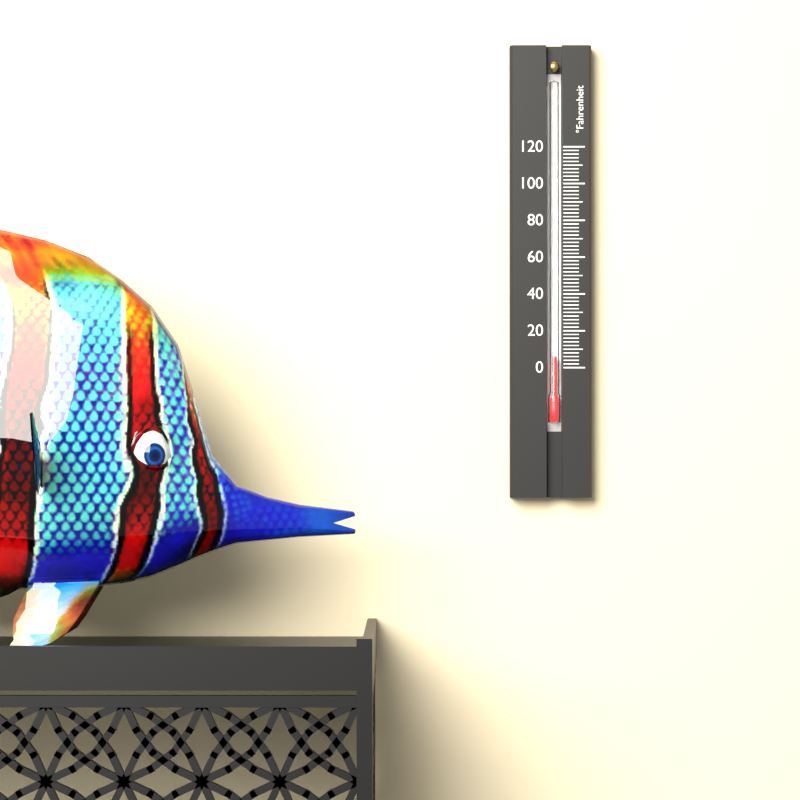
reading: 6 °F
